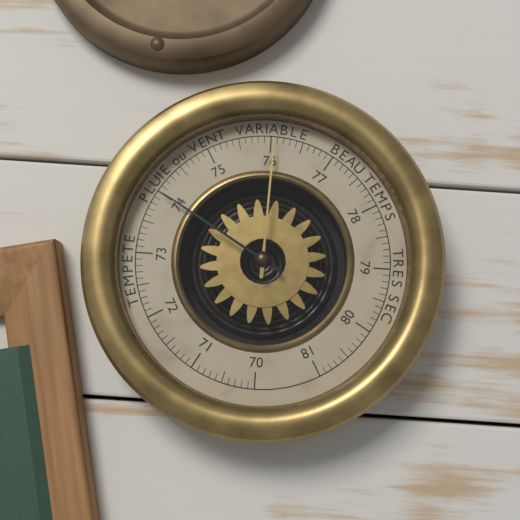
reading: 74.0 (no unit)
